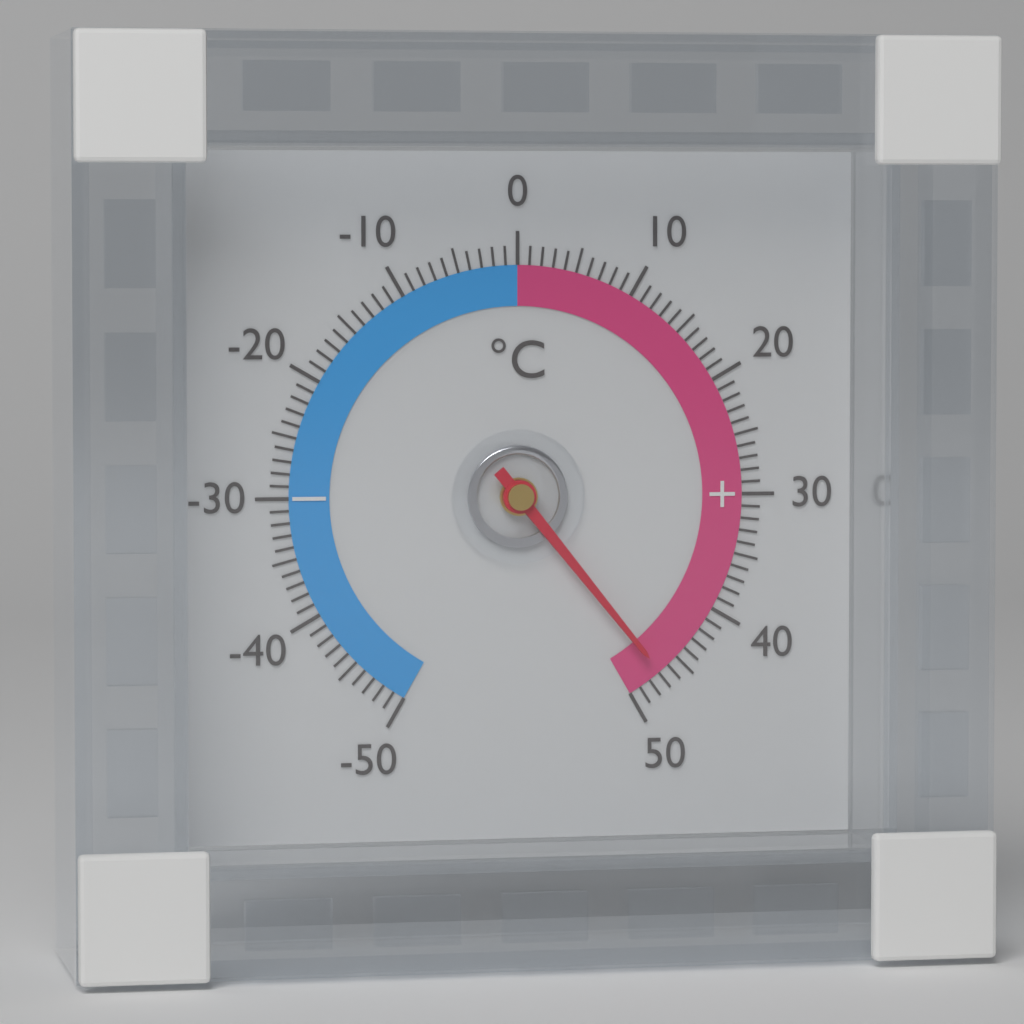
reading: 47 °C
